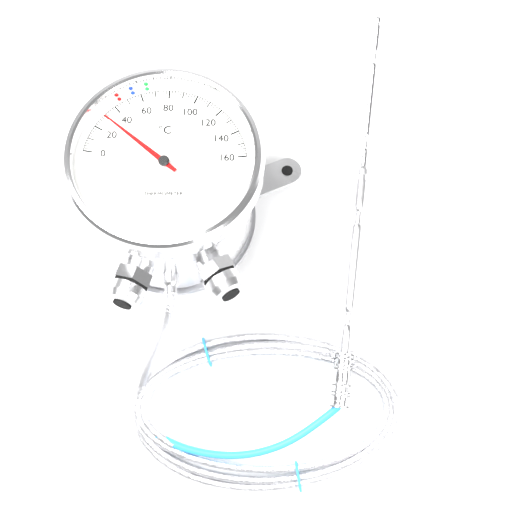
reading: 30 °C
